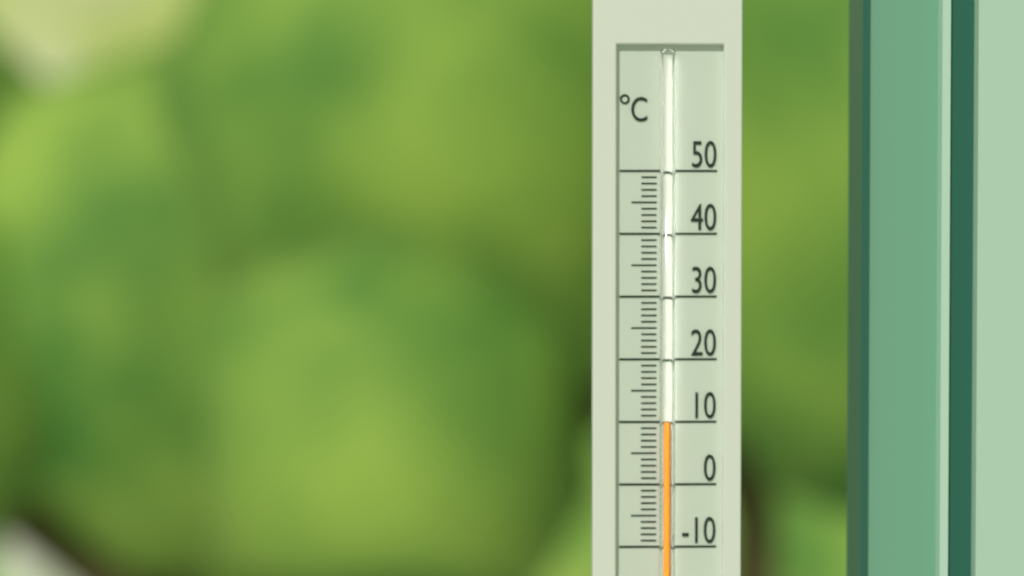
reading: 10 °C
